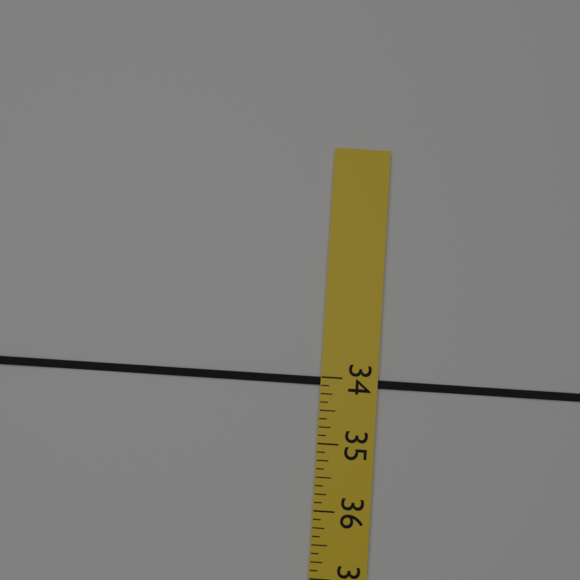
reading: 34.125 (no unit)
